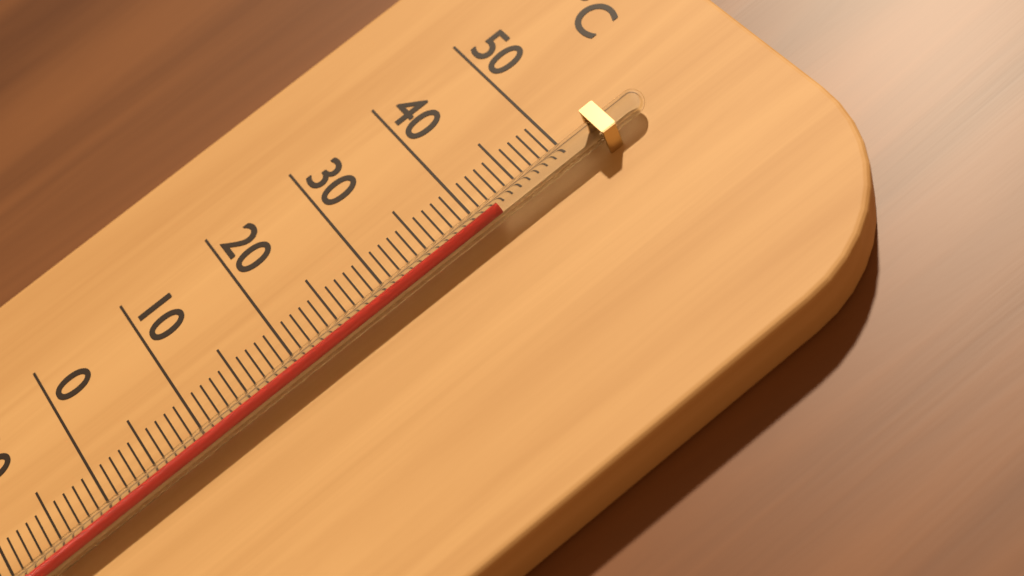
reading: 42 °C
